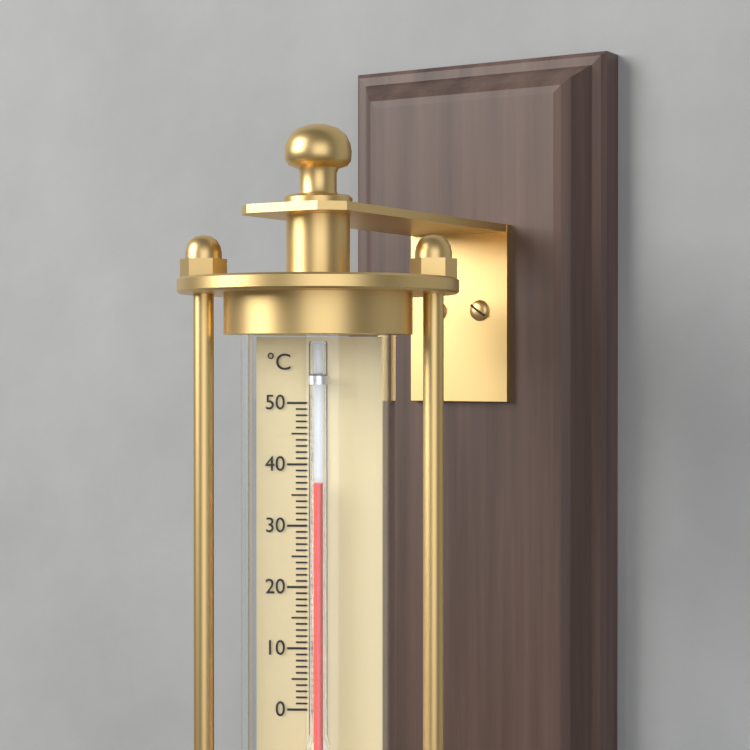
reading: 37 °C
